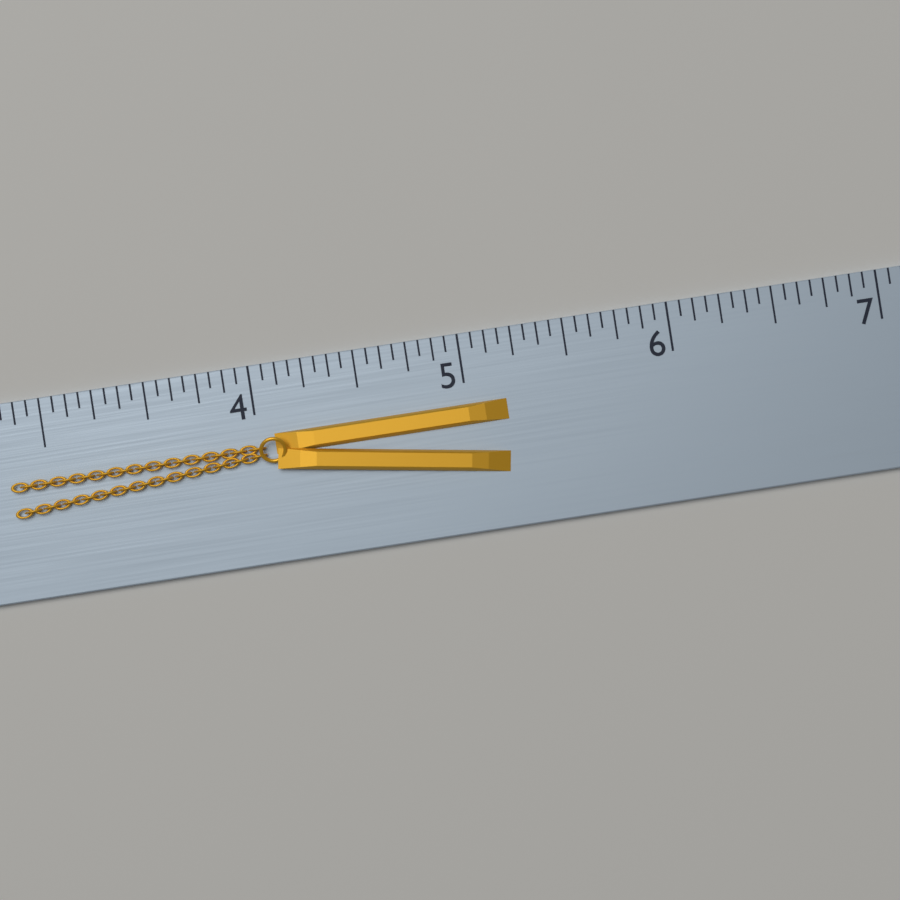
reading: 5.1875 (no unit)
